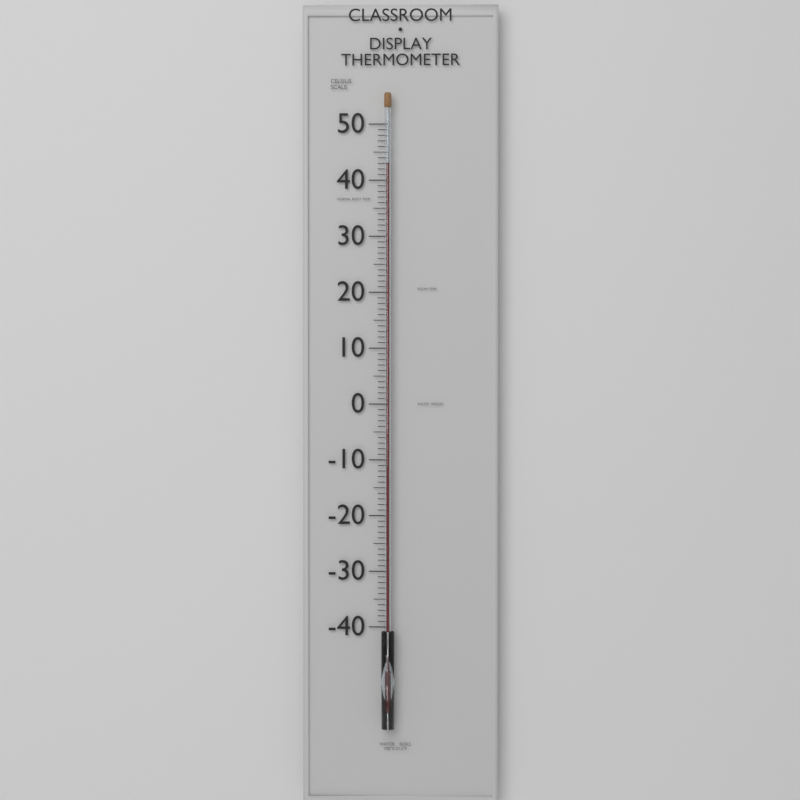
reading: 43 °C
